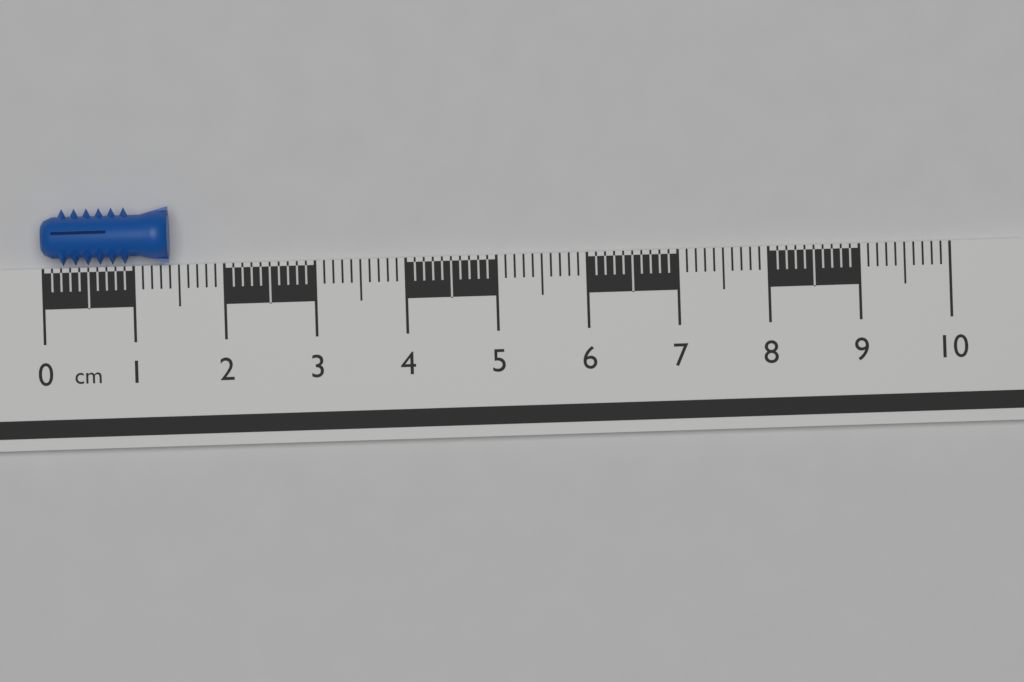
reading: 1.4 cm
